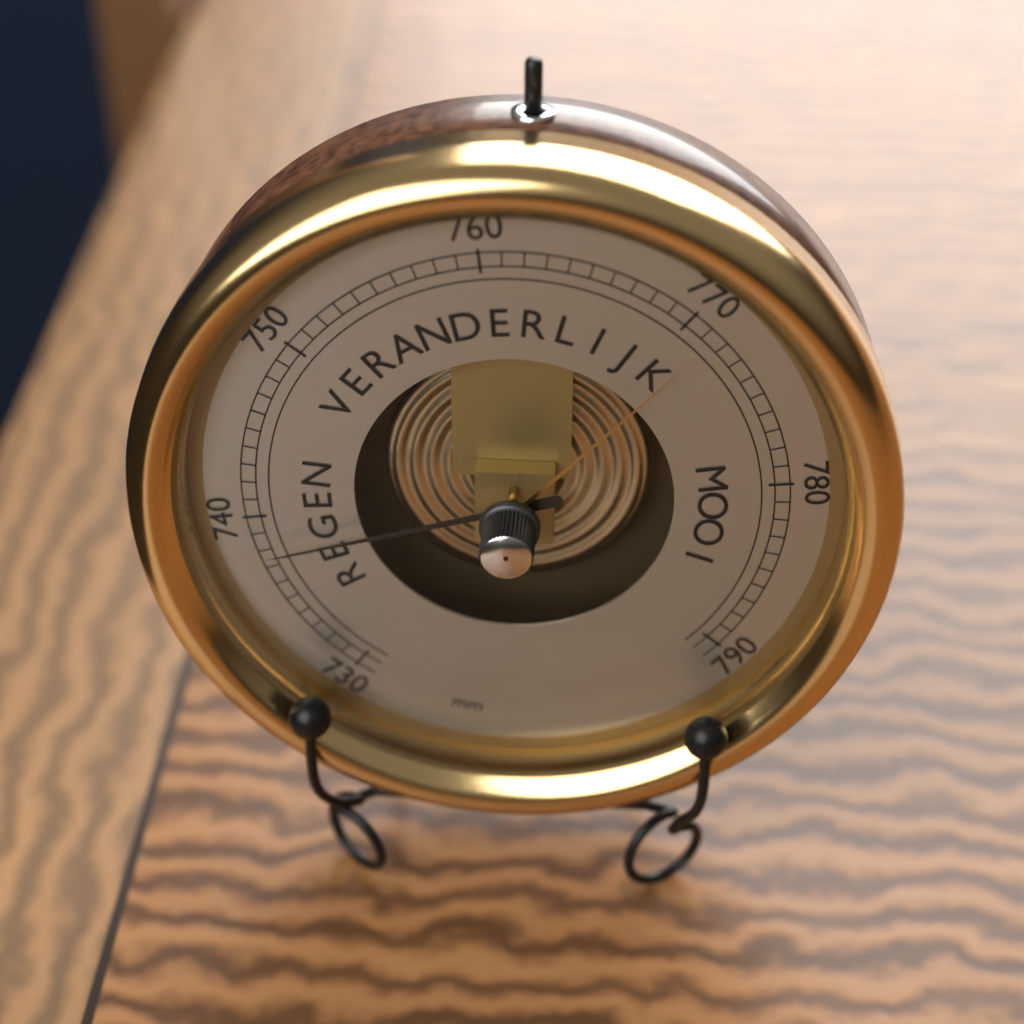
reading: 738 mm
